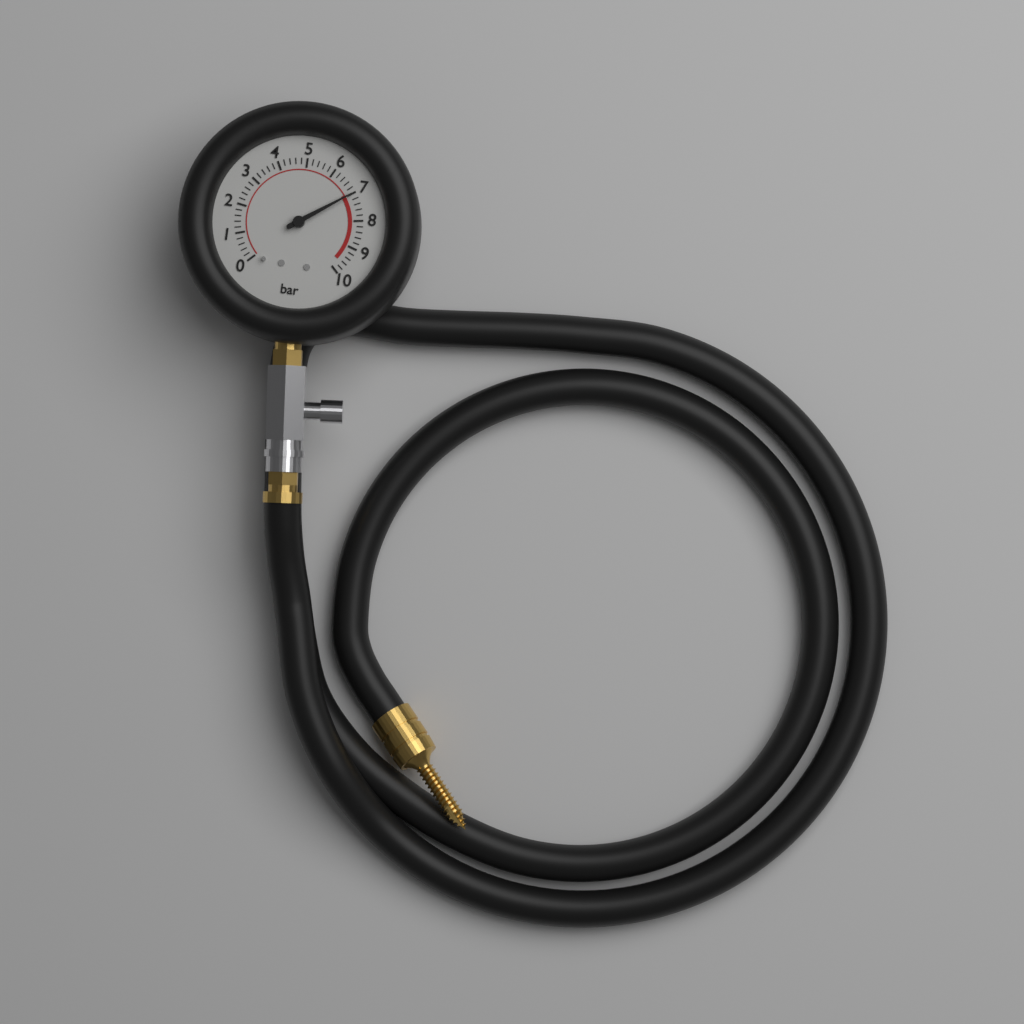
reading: 7.0 bar
